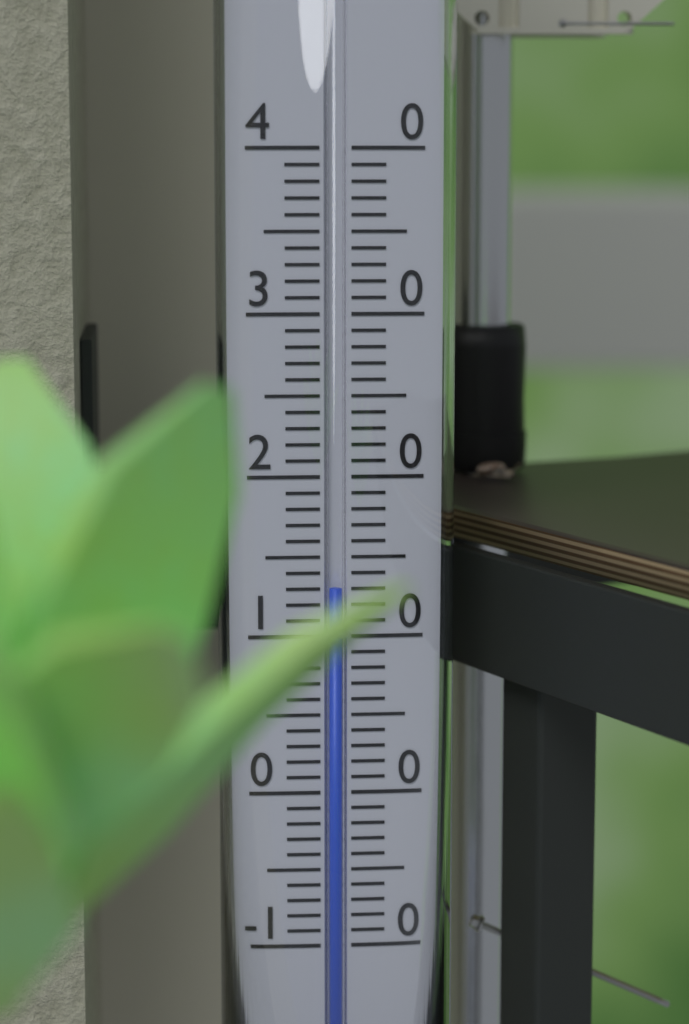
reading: 13 (no unit)
